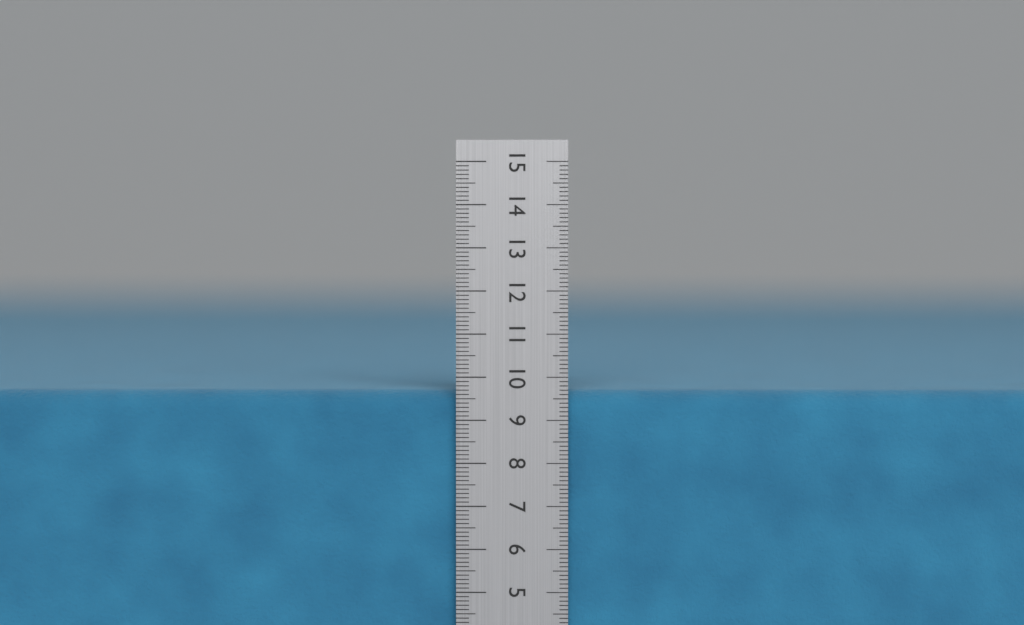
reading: 9.7 cm
